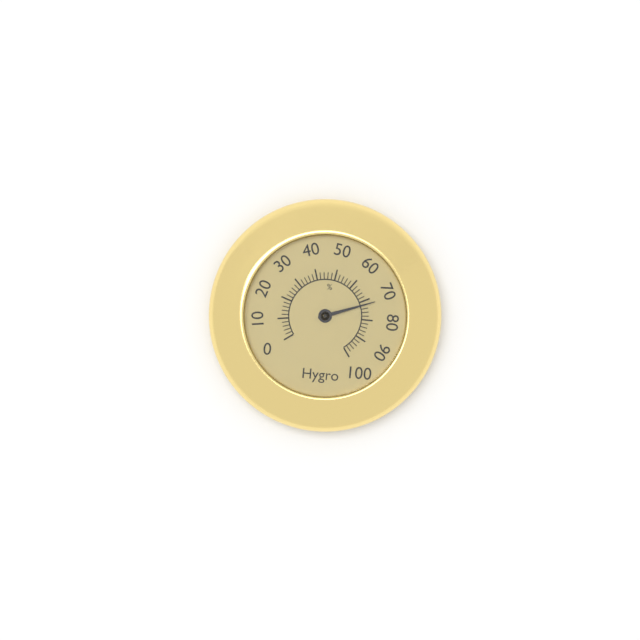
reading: 72 %
